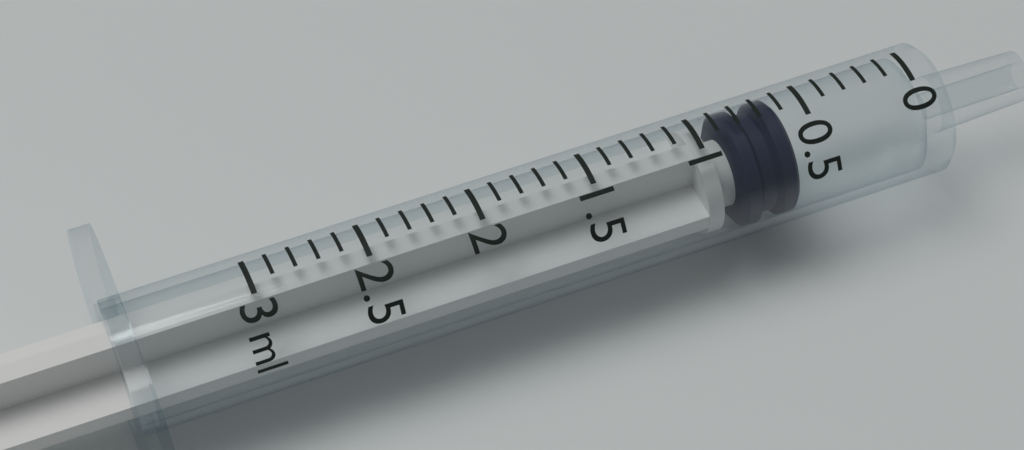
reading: 0.6 ml
